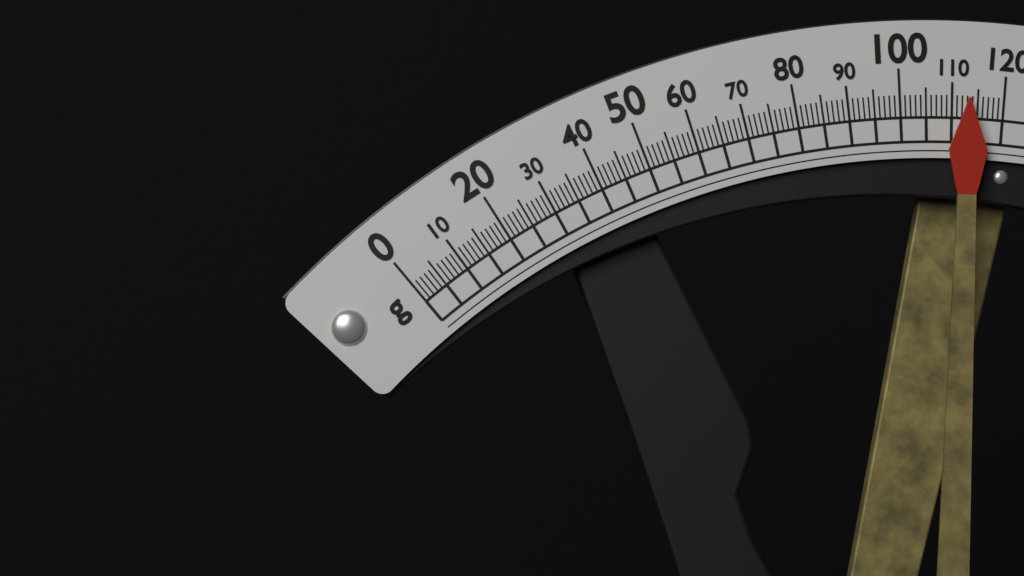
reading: 113 g
